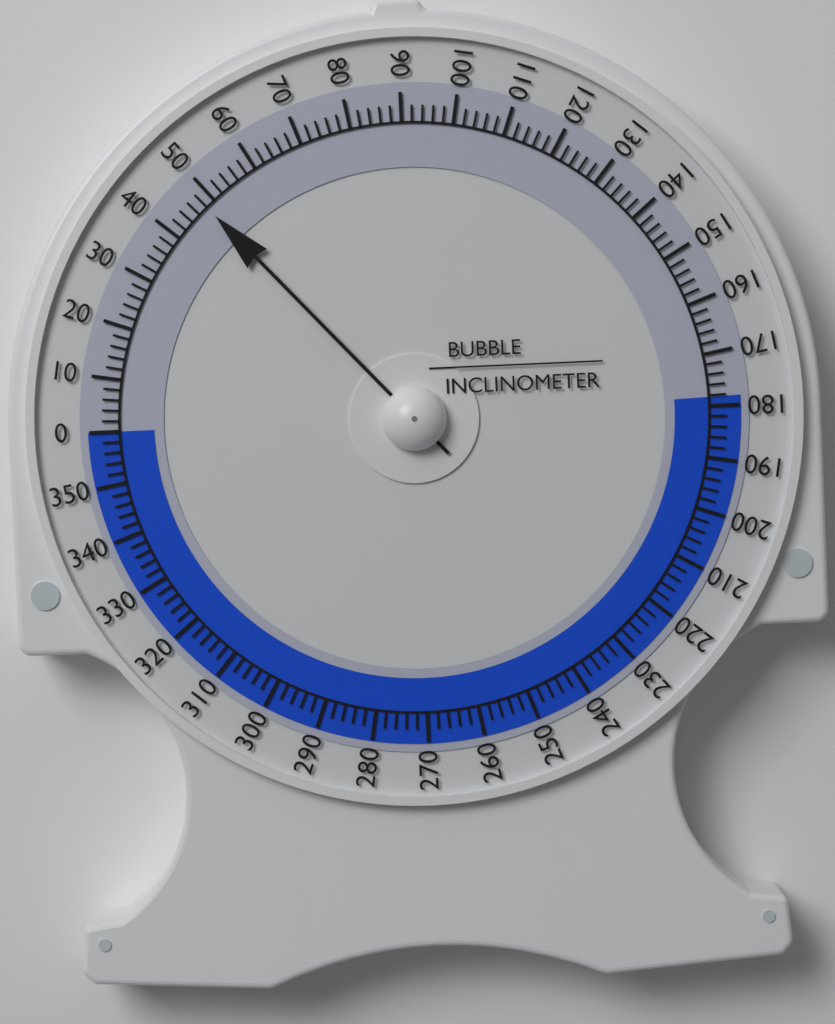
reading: 48 (no unit)
